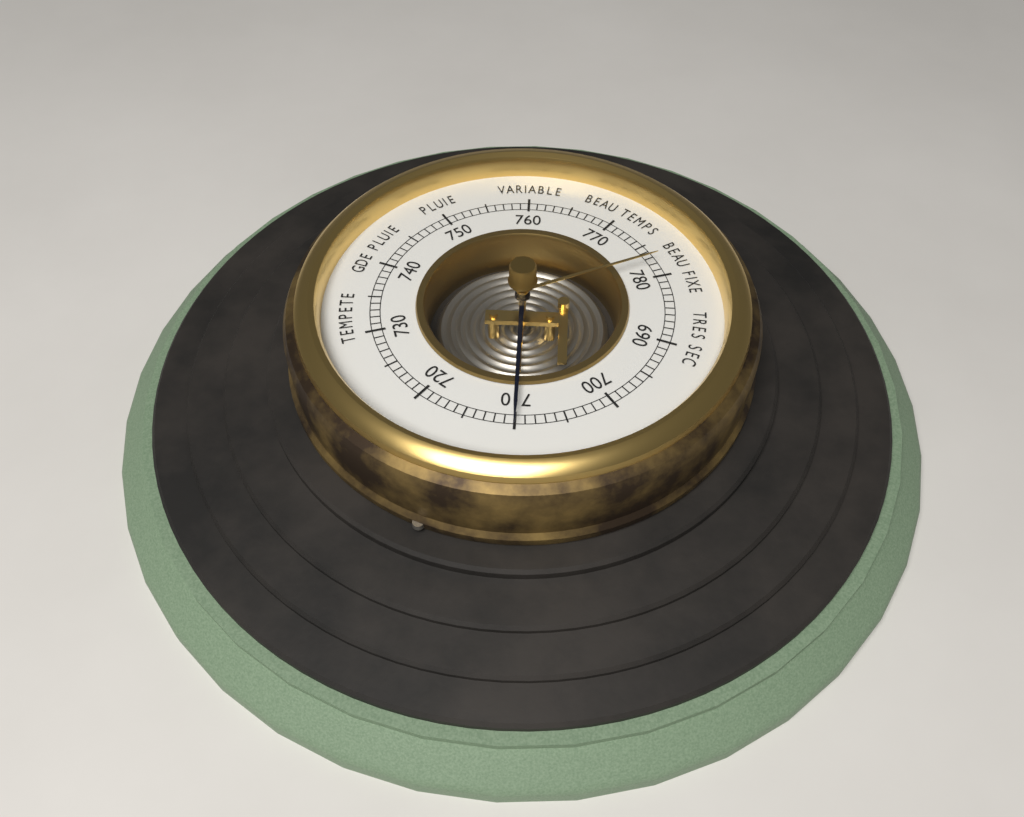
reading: 710 (no unit)
